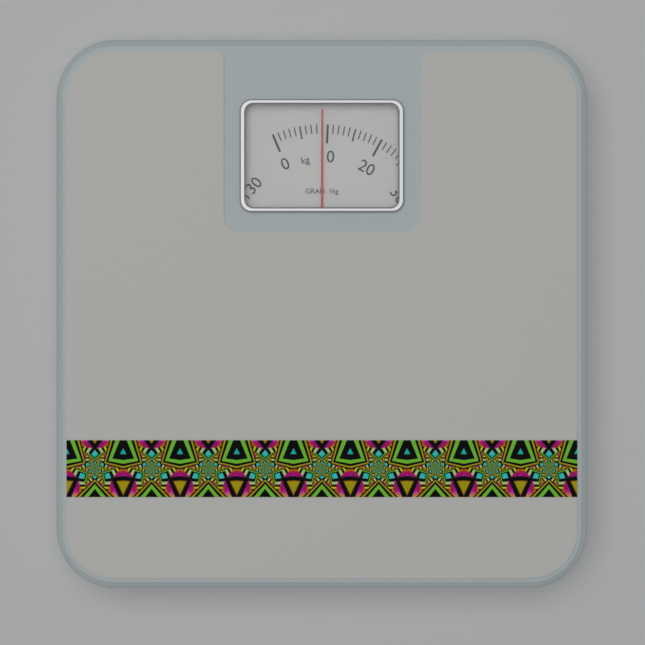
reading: 9 kg
